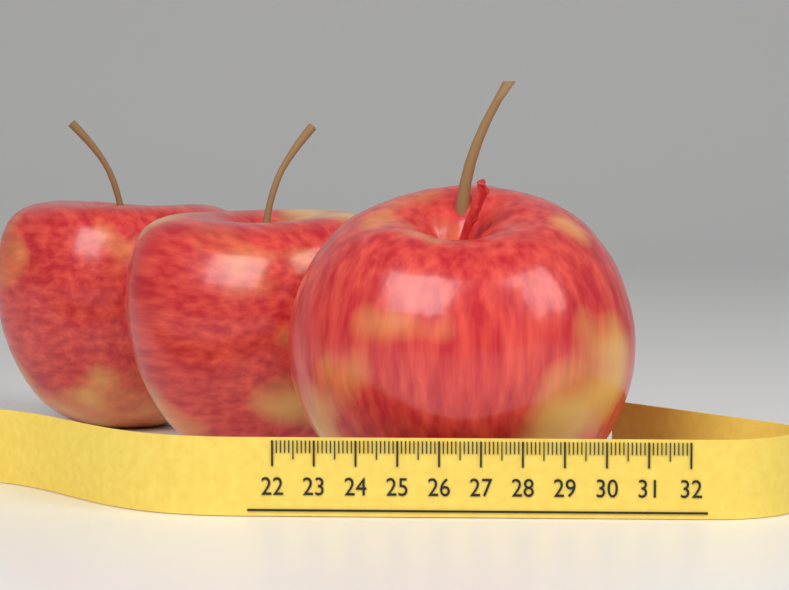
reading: 30.8 (no unit)
